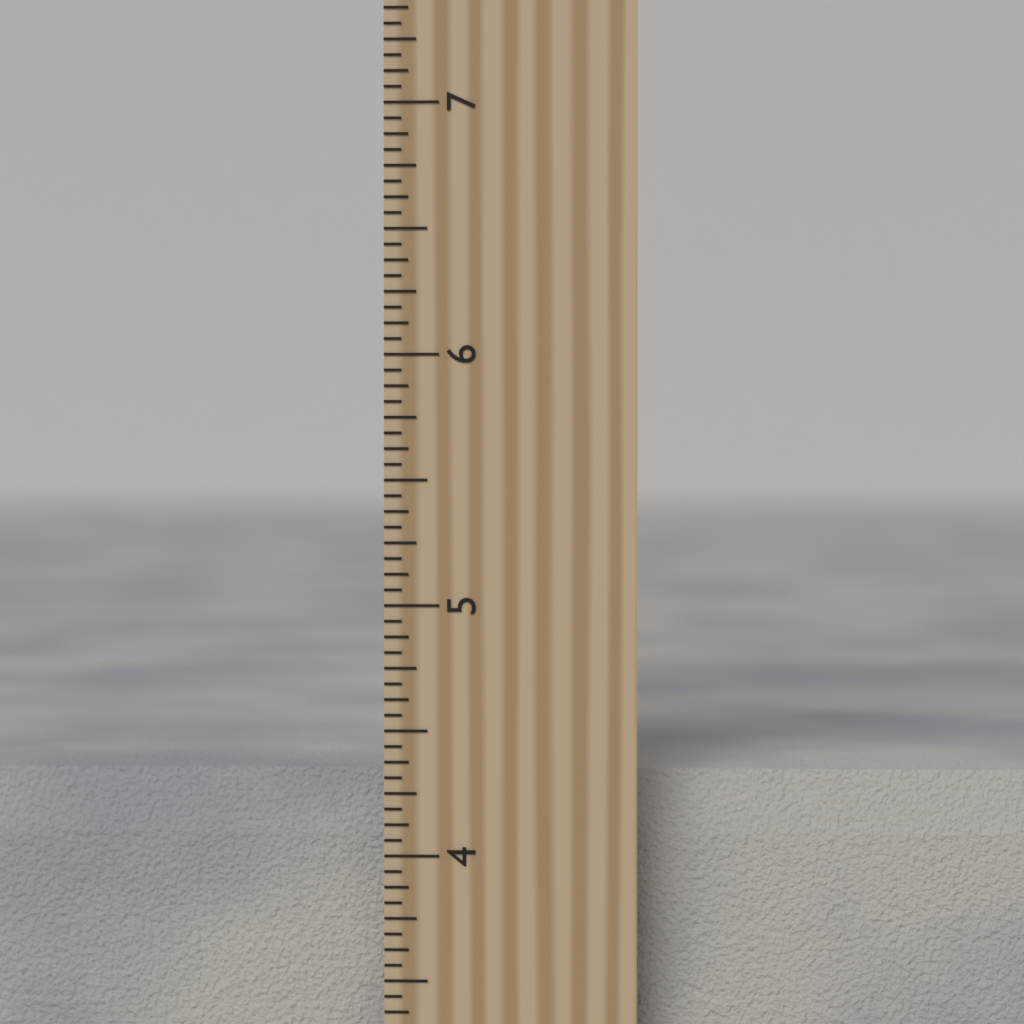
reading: 4.3125 inch
